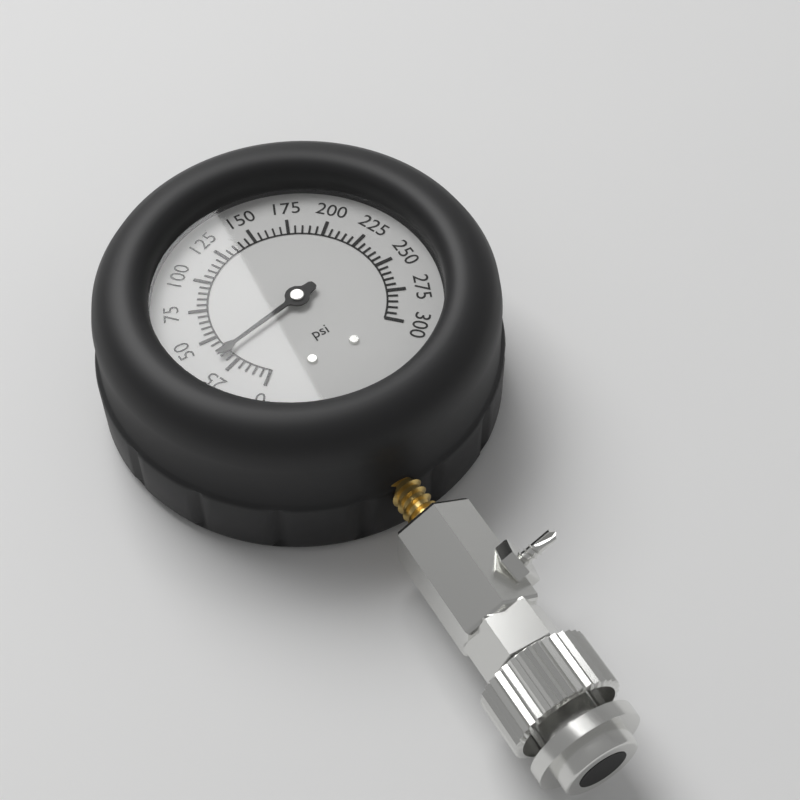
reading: 35 psi
